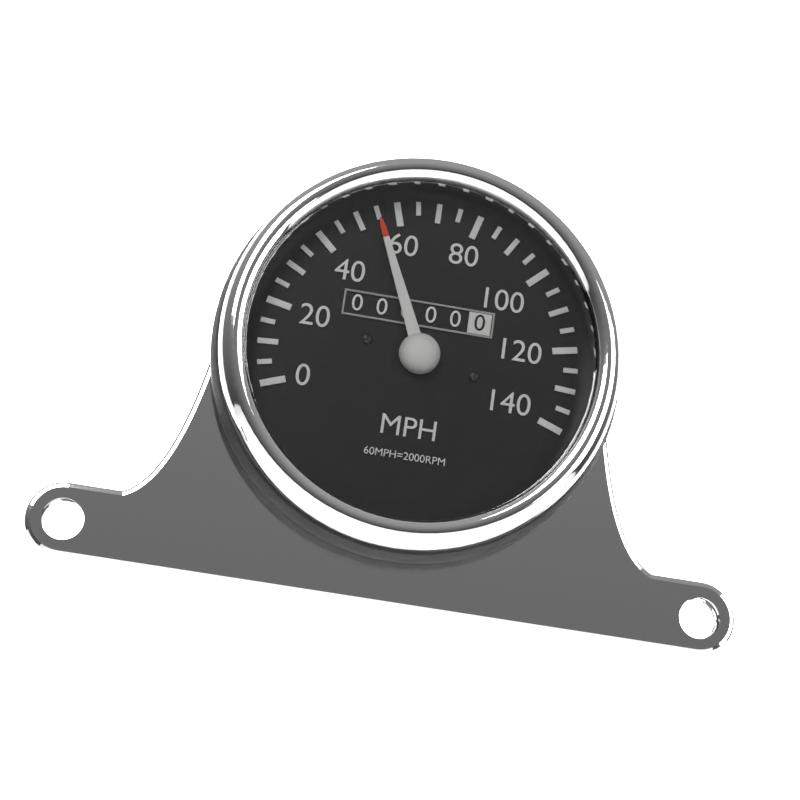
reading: 55 MPH
